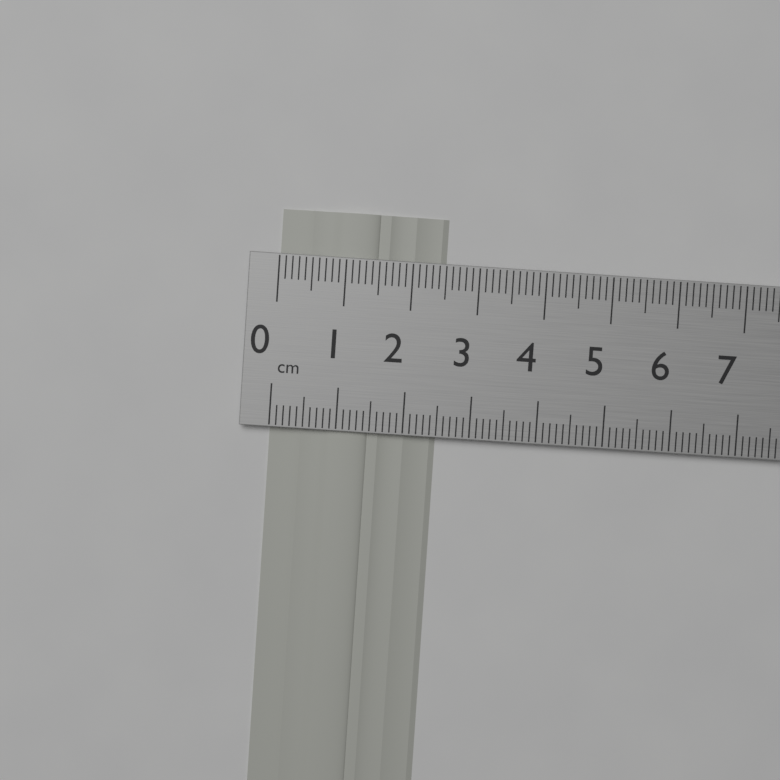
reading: 2.5 cm
